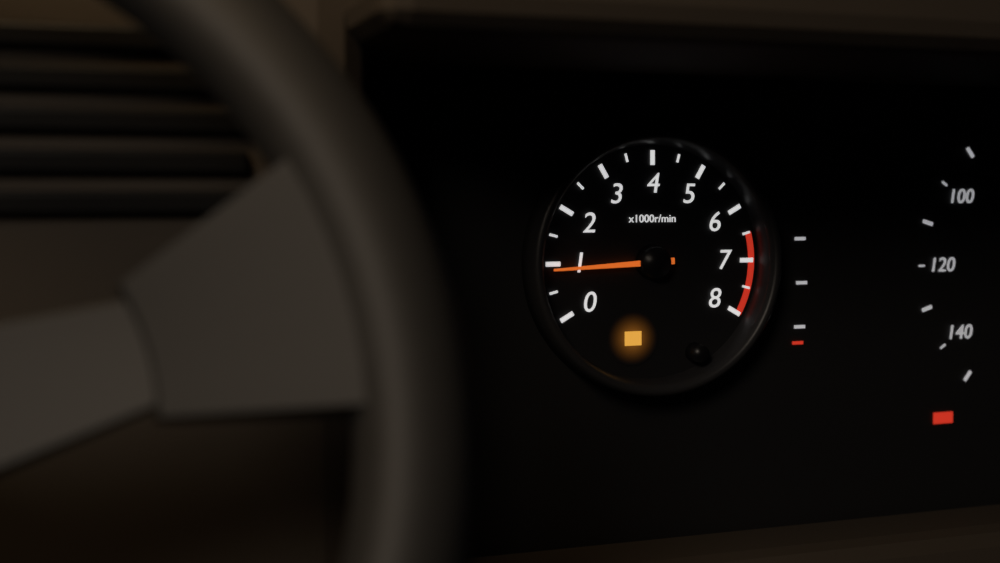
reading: 900 r/min
